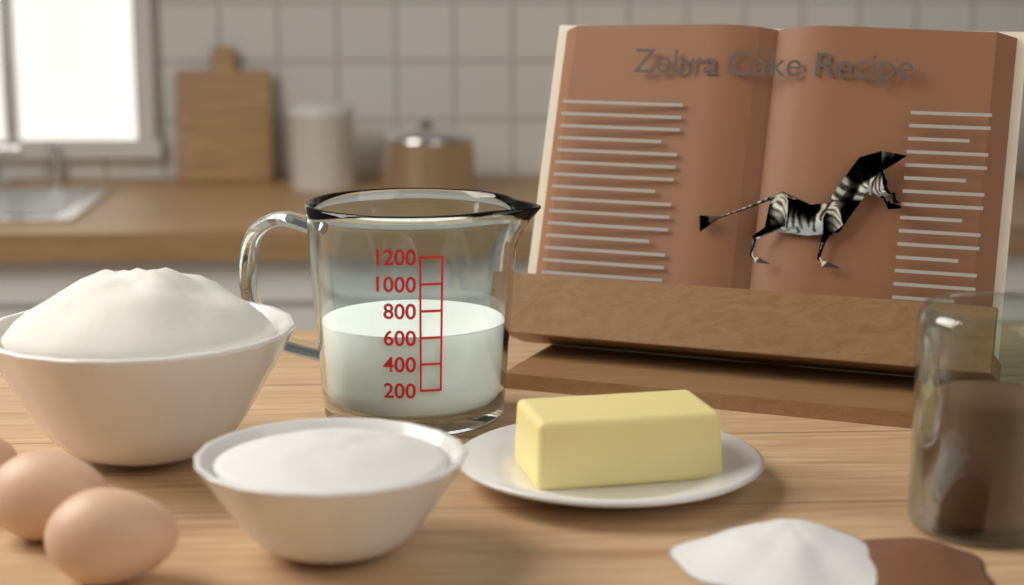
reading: 600 (no unit)
